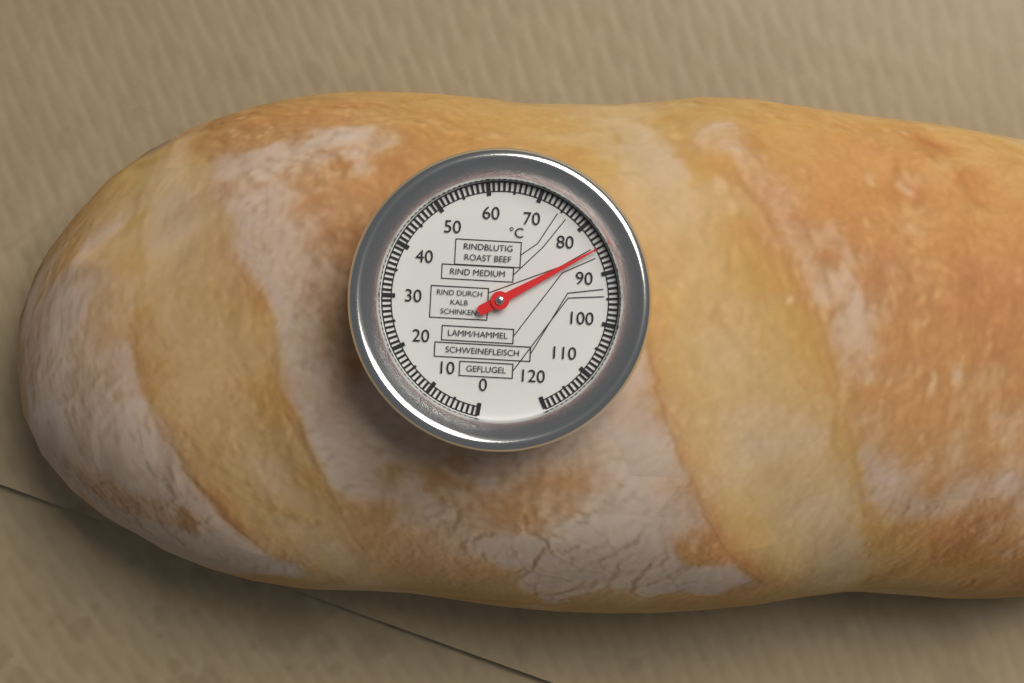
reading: 85 °C
